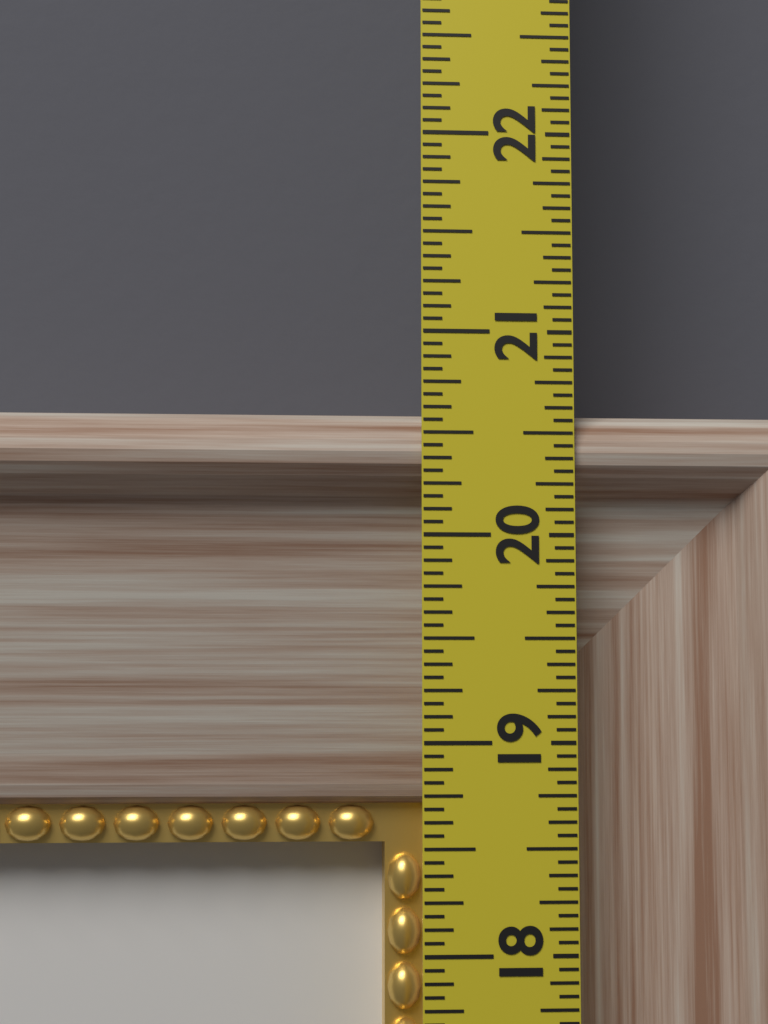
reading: 20.6250 in
